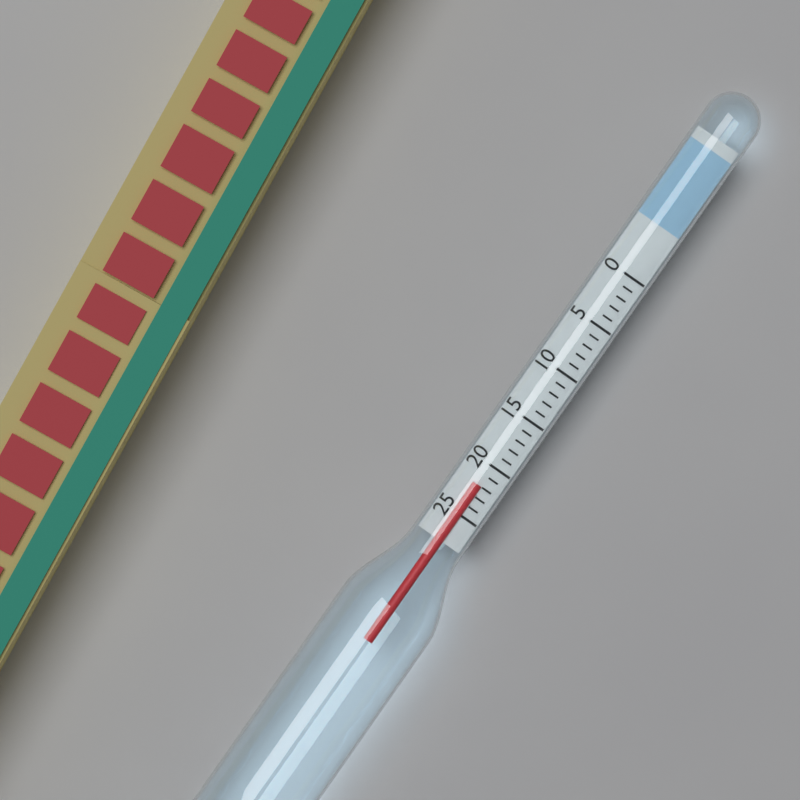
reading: 22 (no unit)
